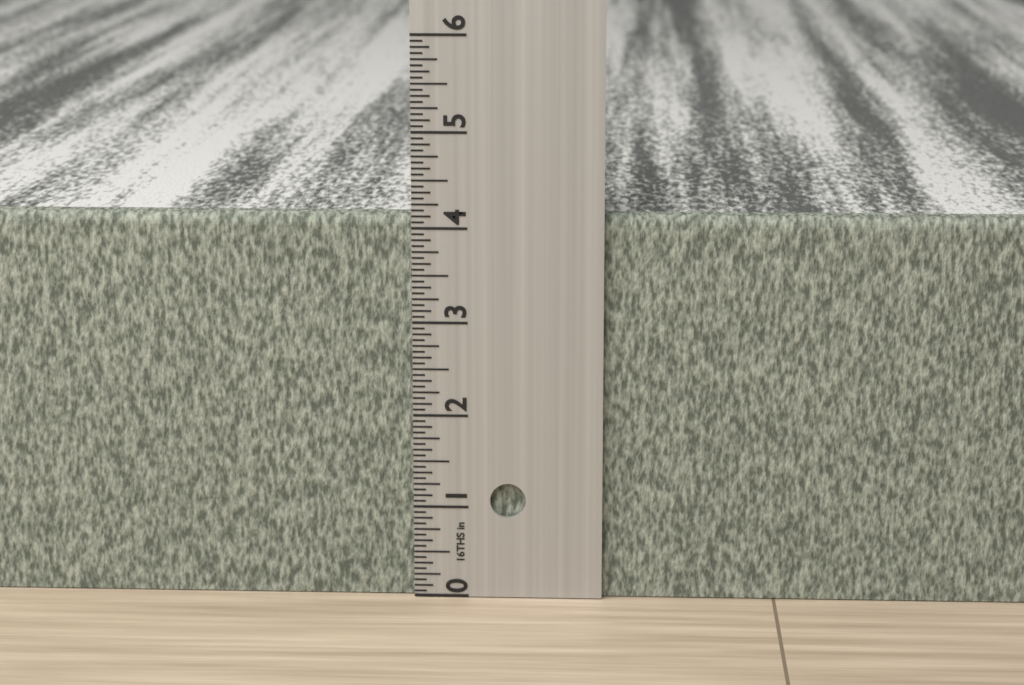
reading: 4.1250 in
